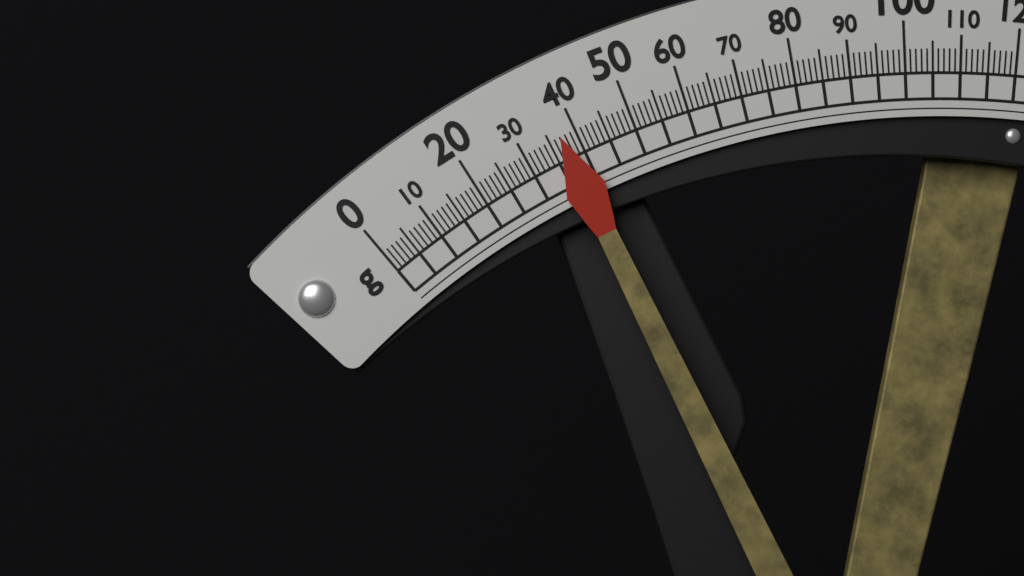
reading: 37 g
